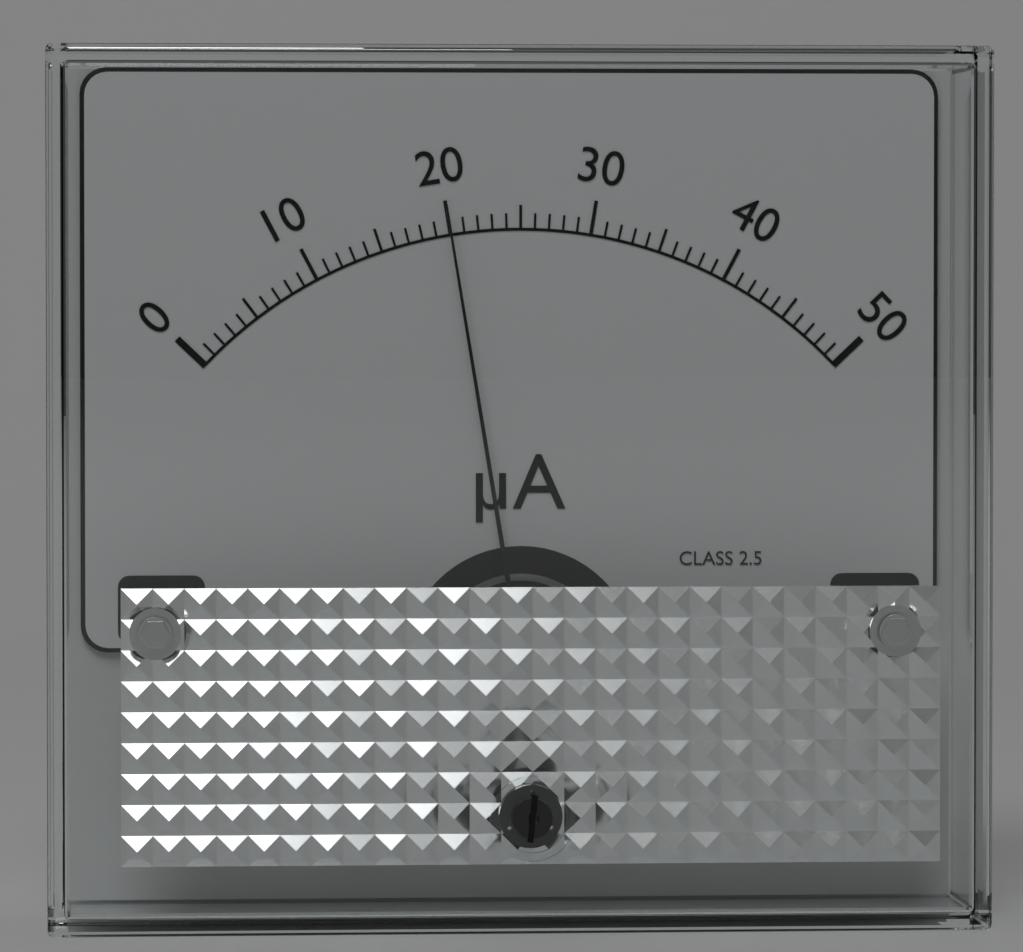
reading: 20 µA
